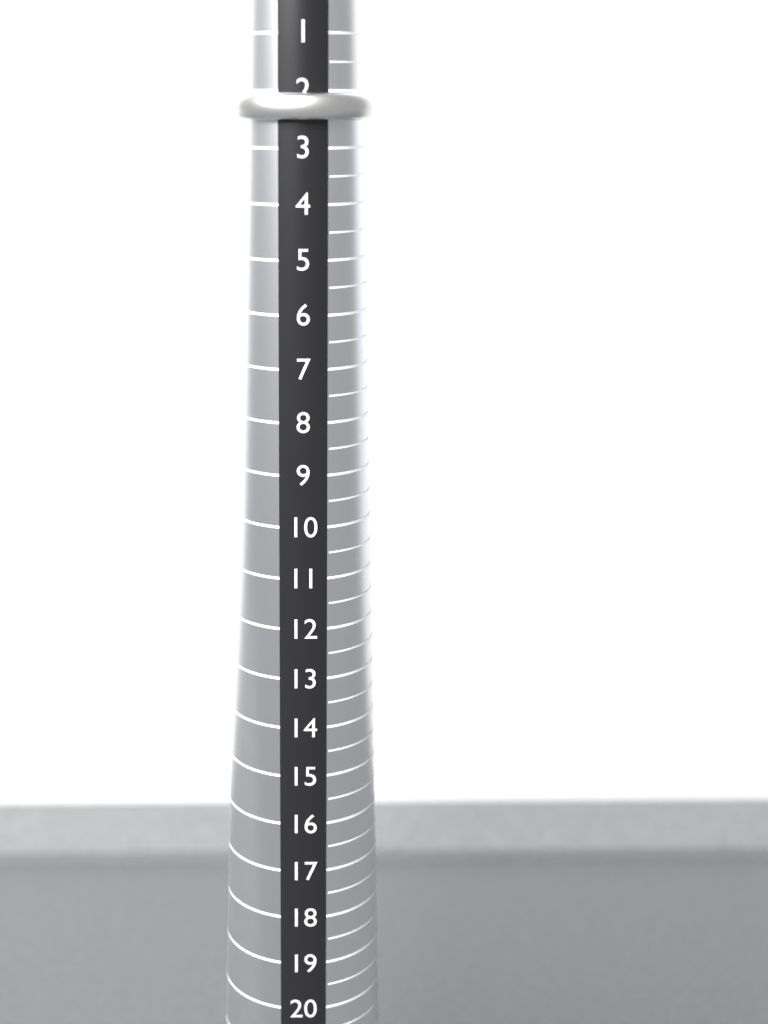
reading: 2.5 (no unit)
